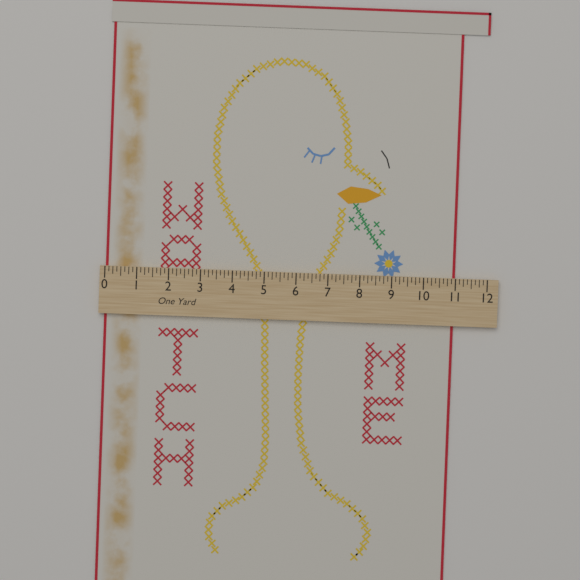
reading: 11.000 in
